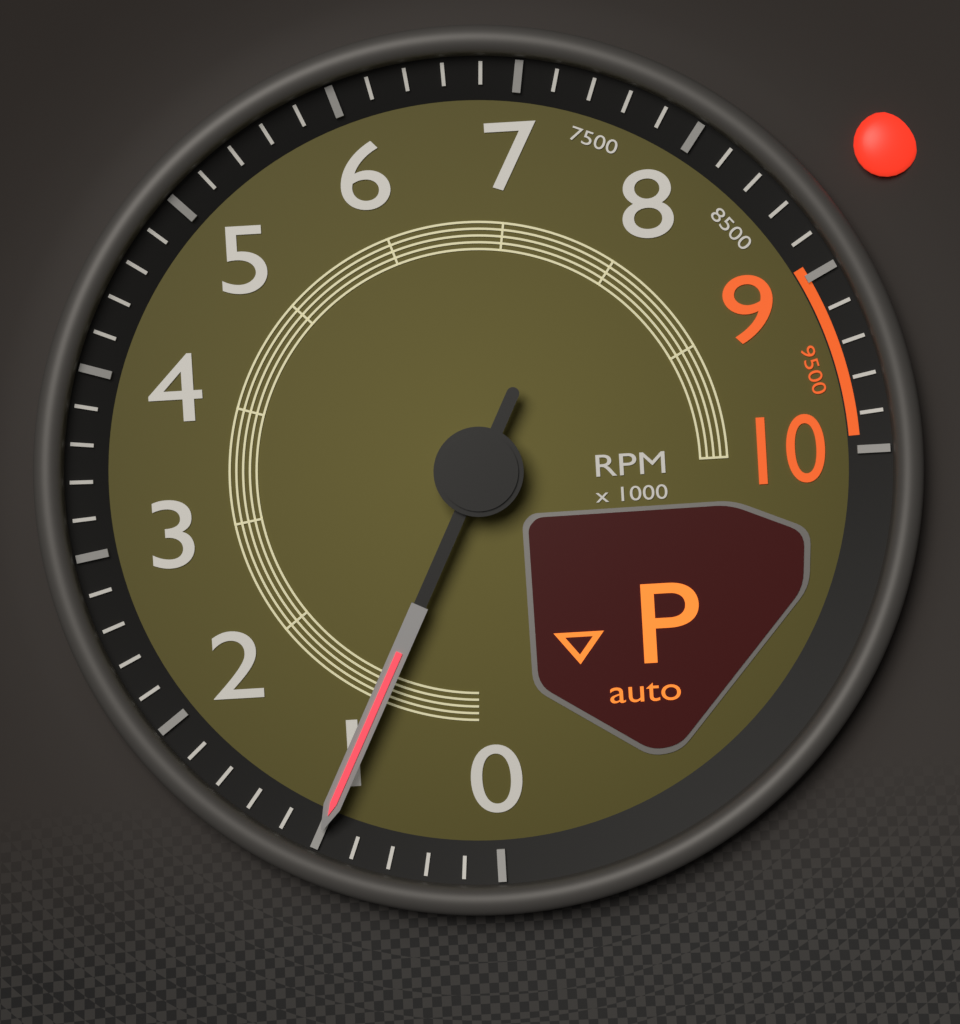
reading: 1000 RPM
